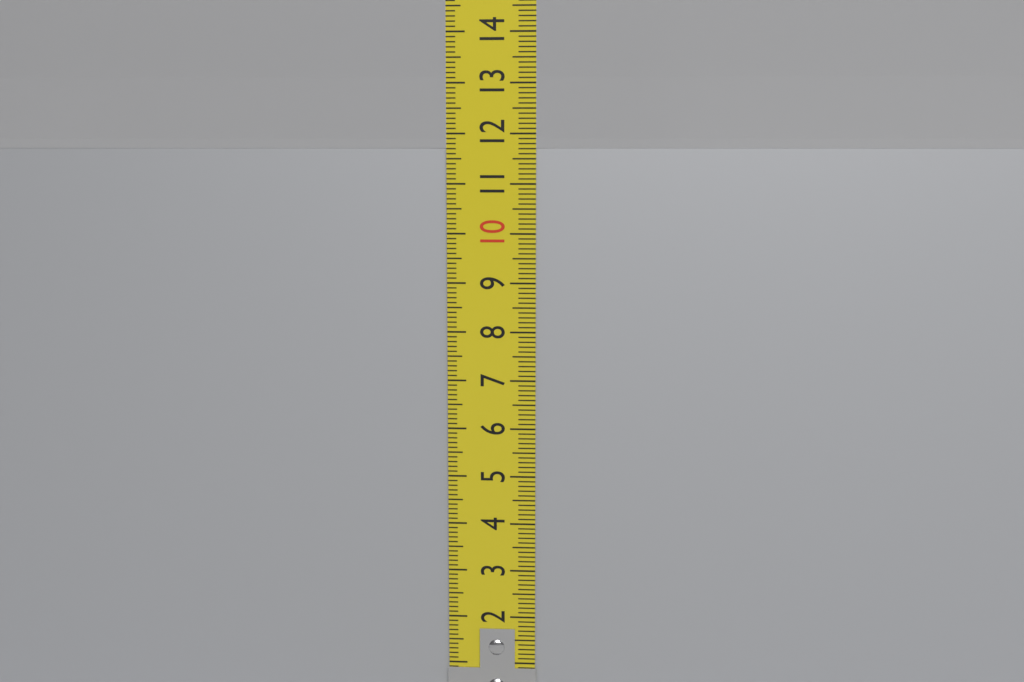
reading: 11.7 cm
